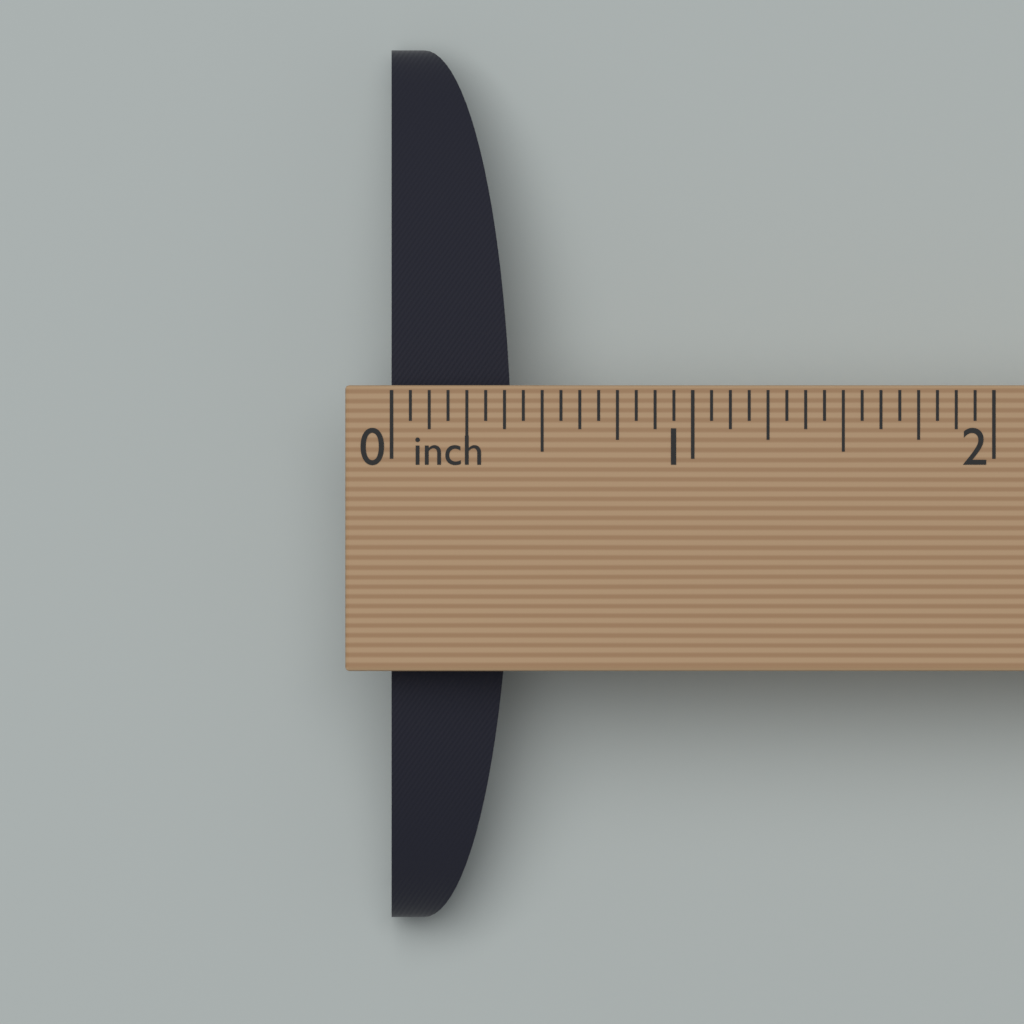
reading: 0.4000 in
